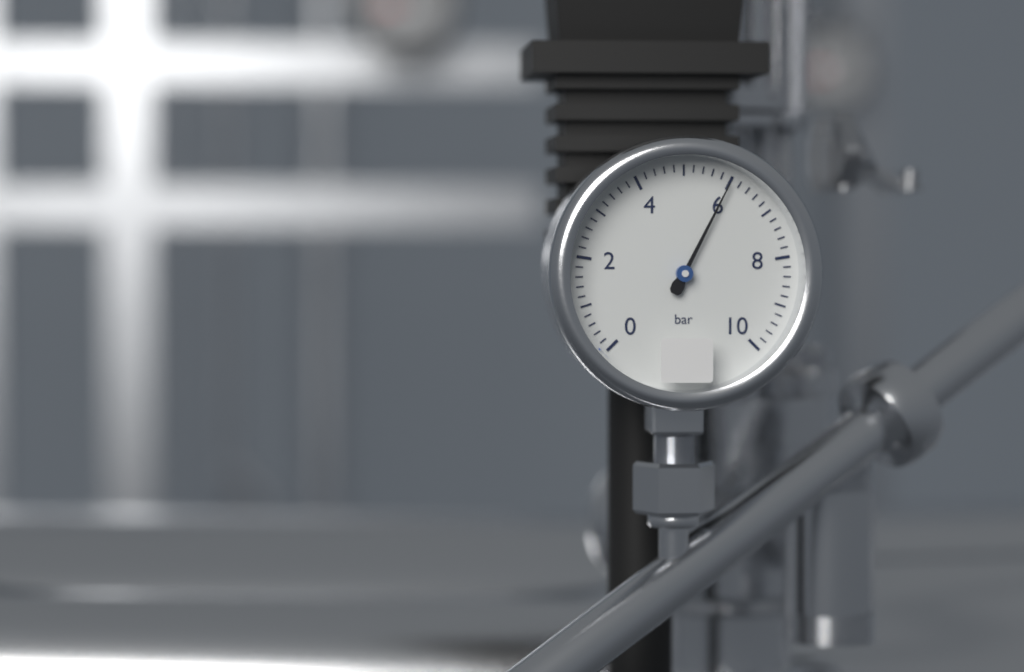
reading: 6.0 bar
